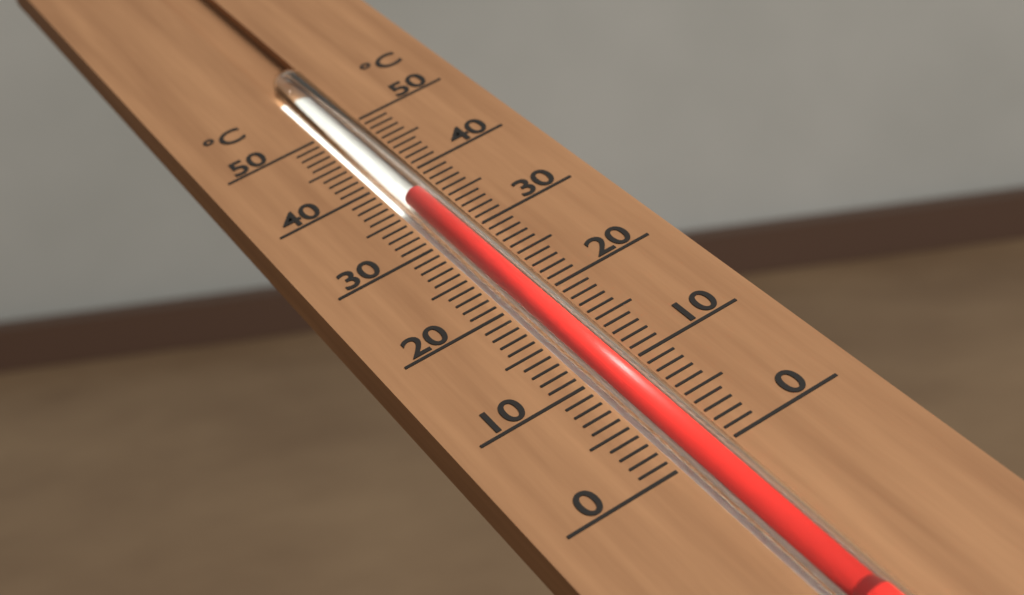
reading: 36 °C
